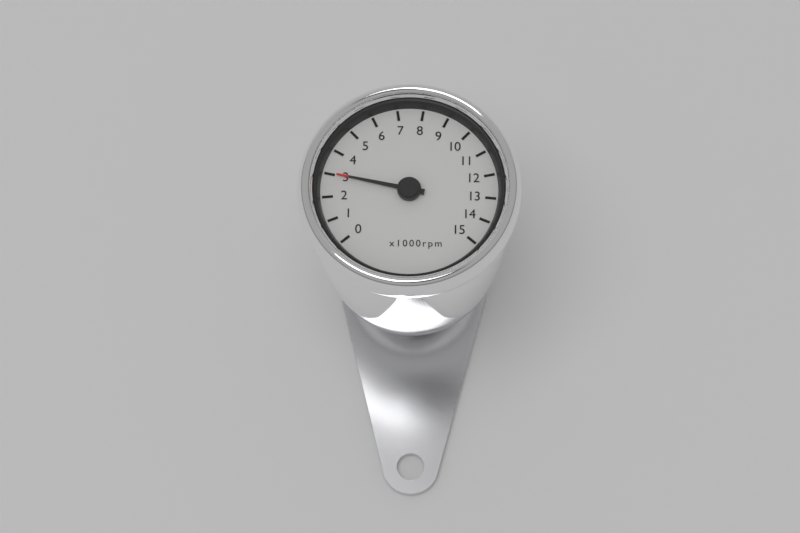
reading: 3000 rpm
